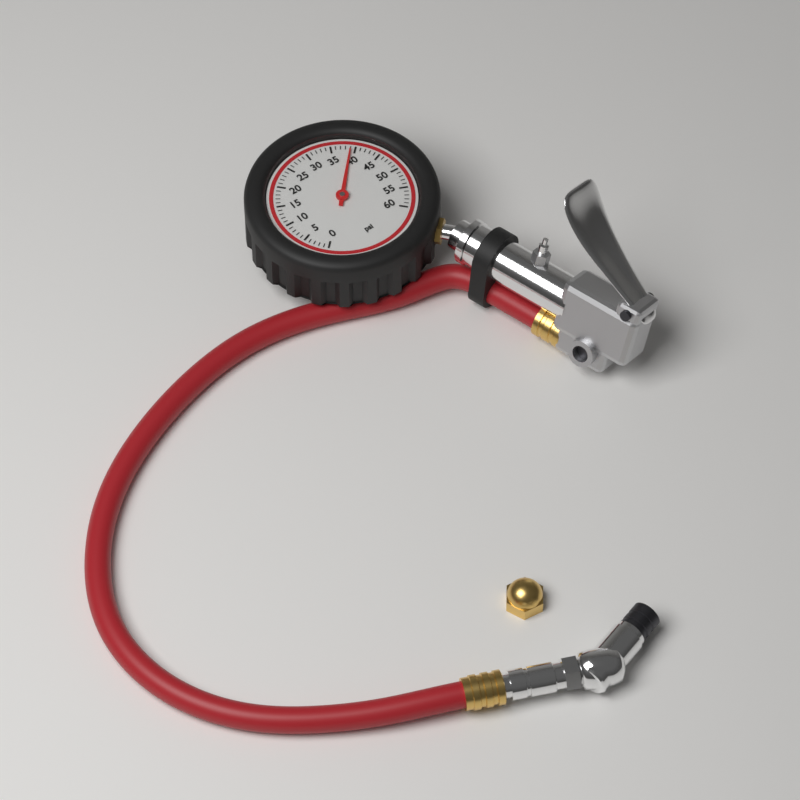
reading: 39 psi
